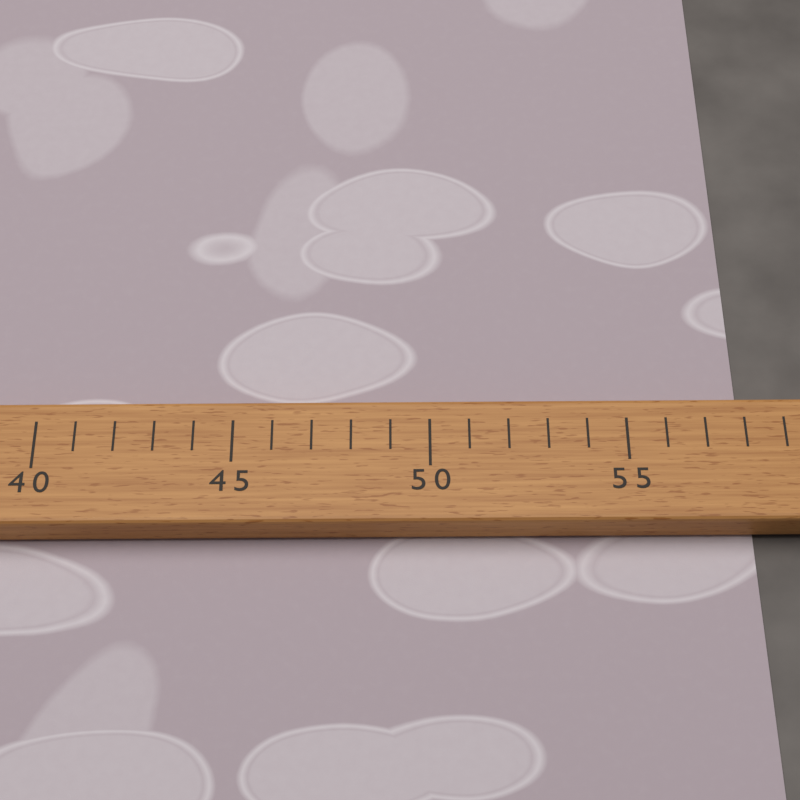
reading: 58 (no unit)
